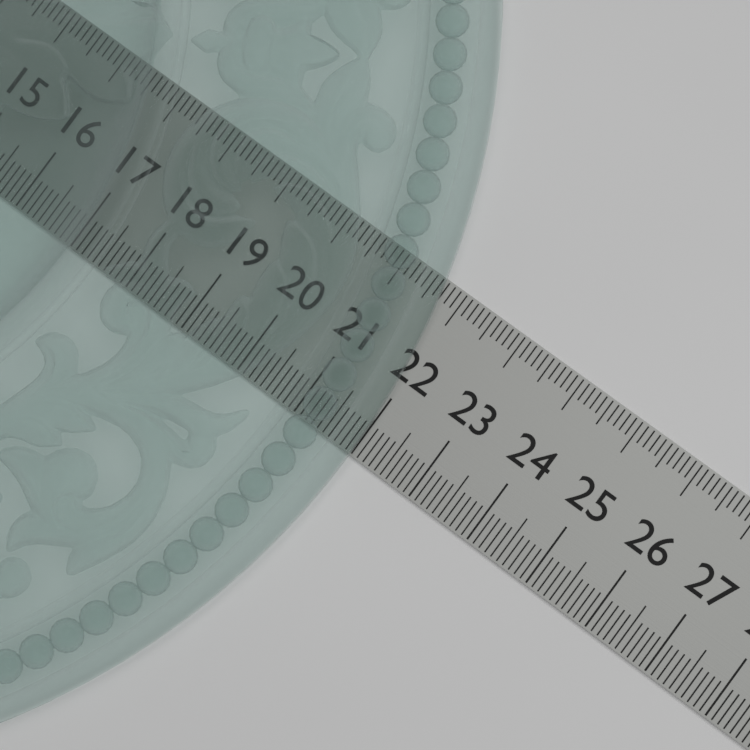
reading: 22.0 (no unit)
